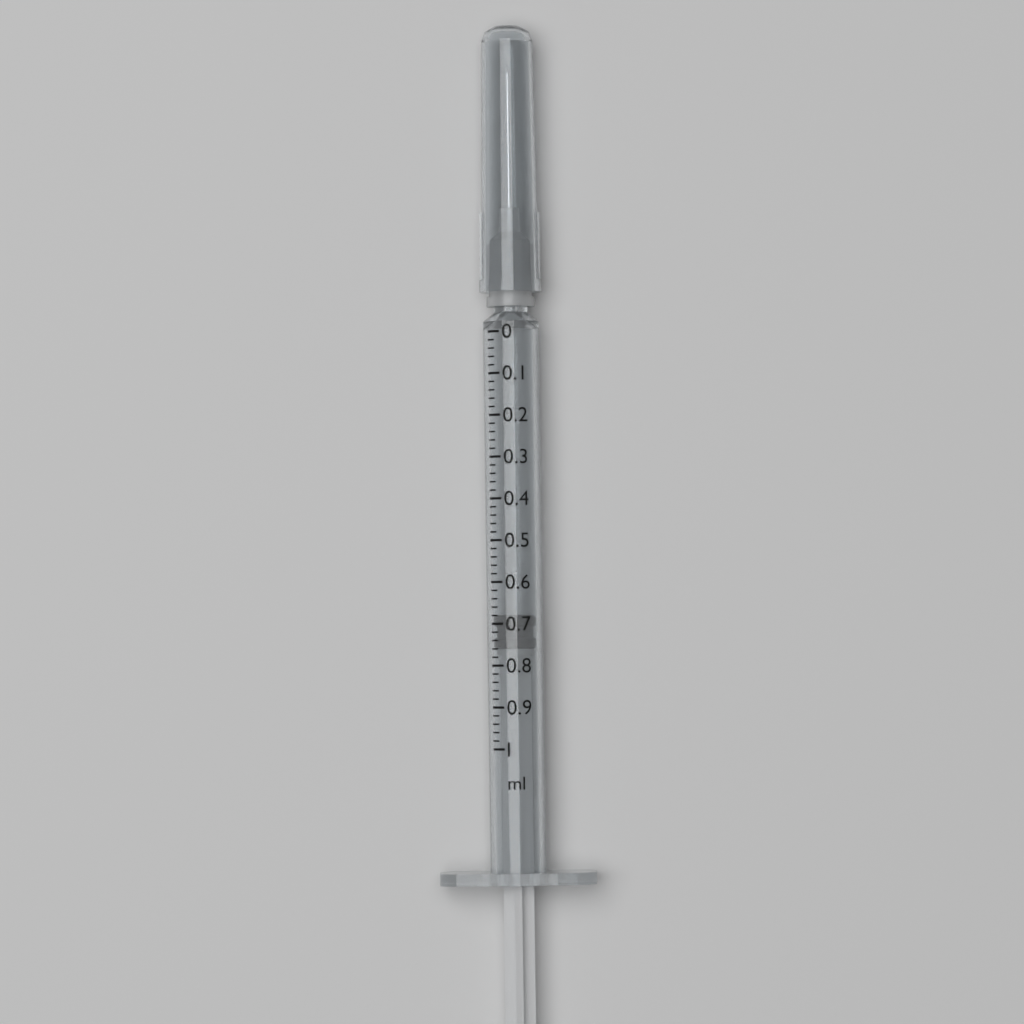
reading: 0.68 ml
